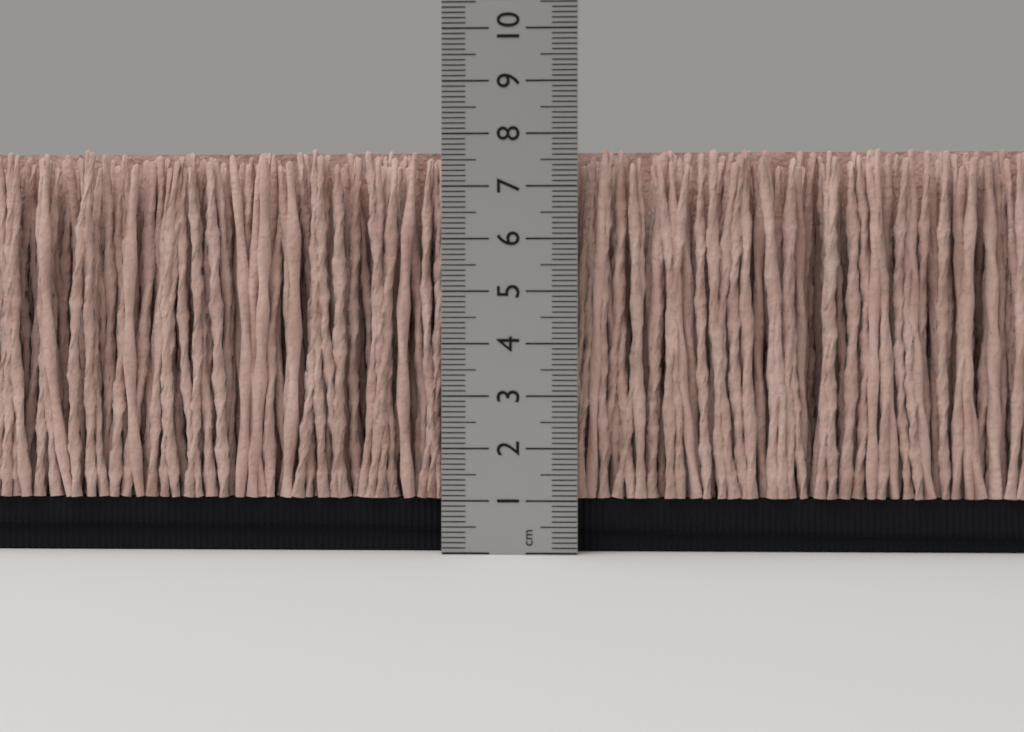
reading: 7.8 cm
